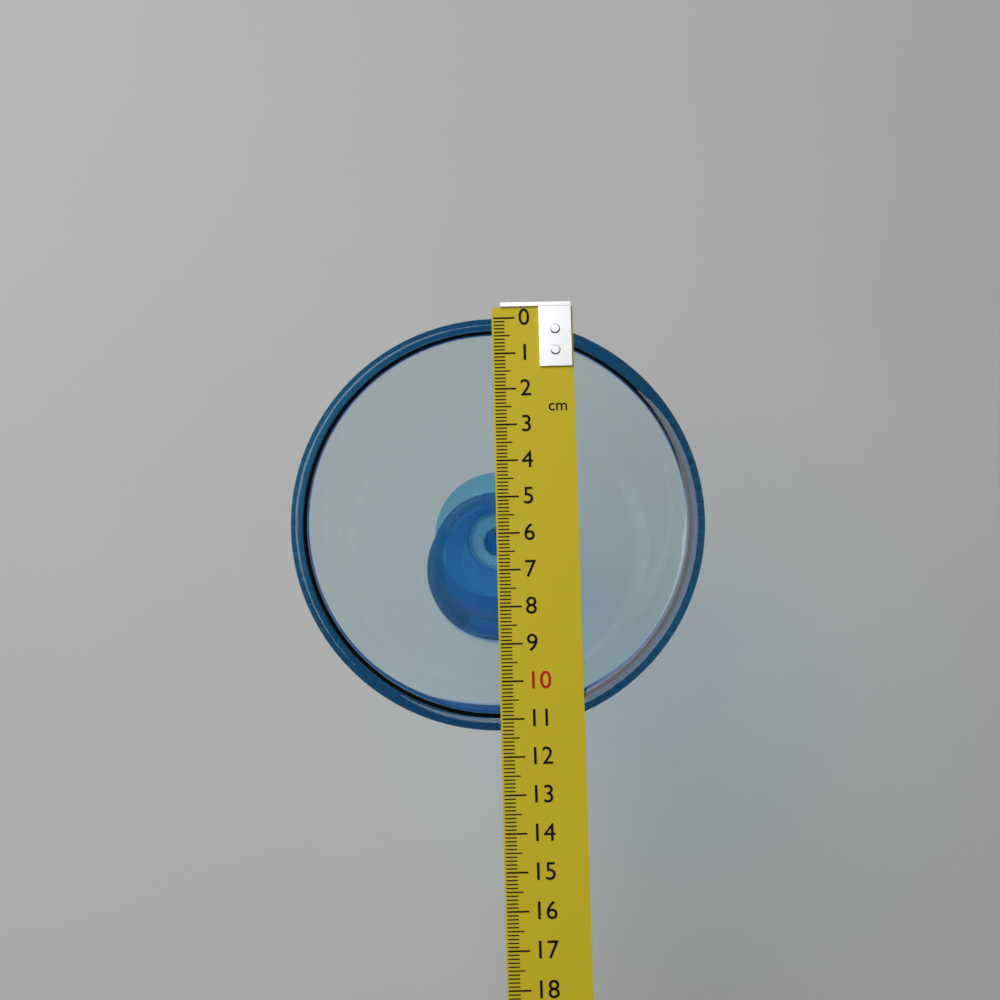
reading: 11.3 cm
